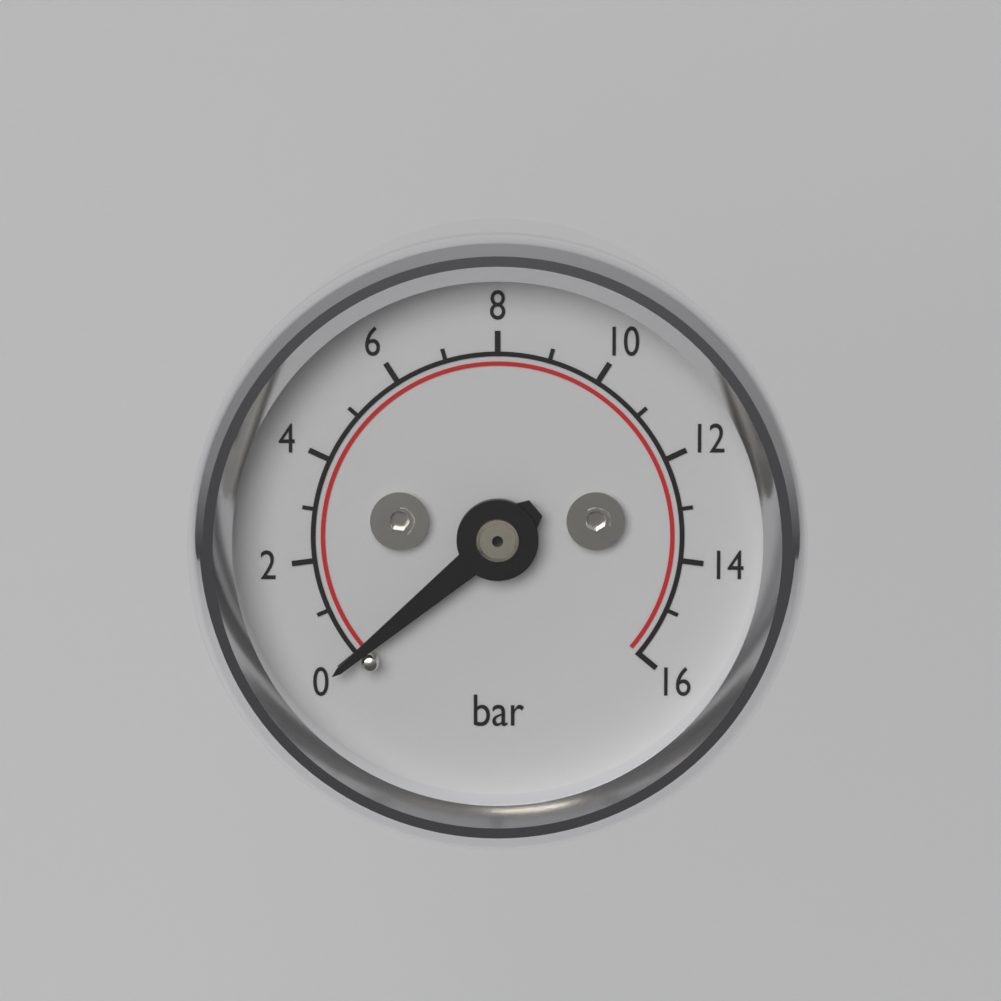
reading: 0 bar
